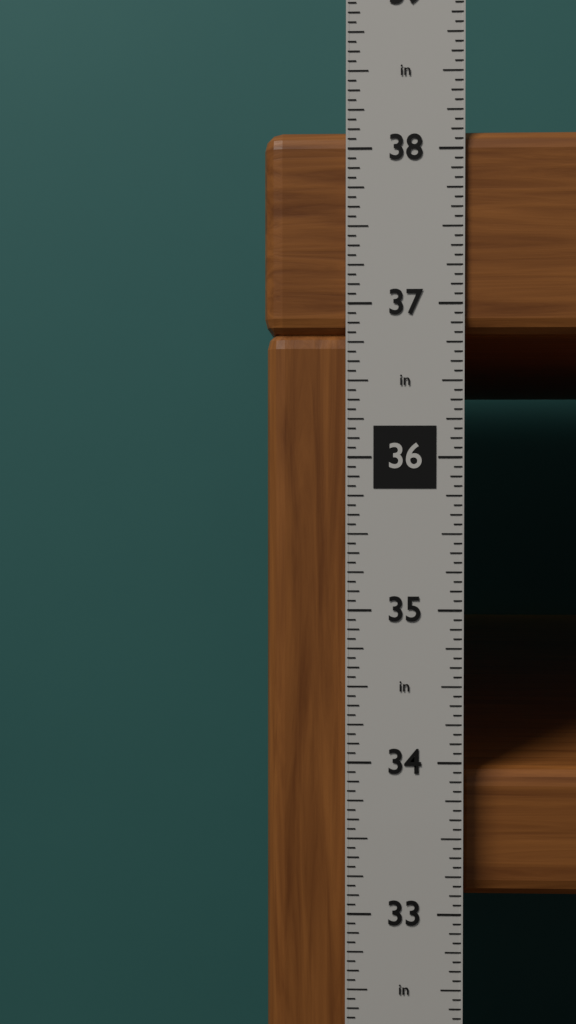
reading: 38.1250 in
